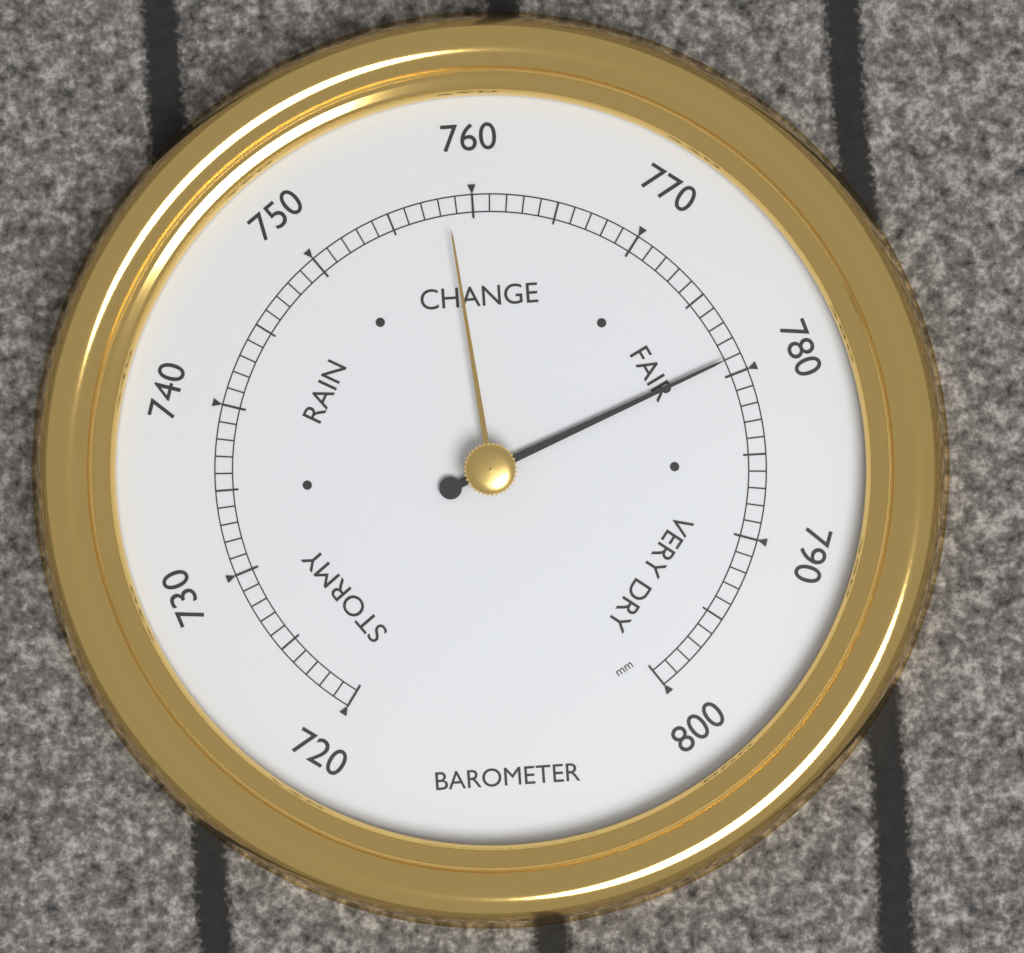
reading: 779 mm
